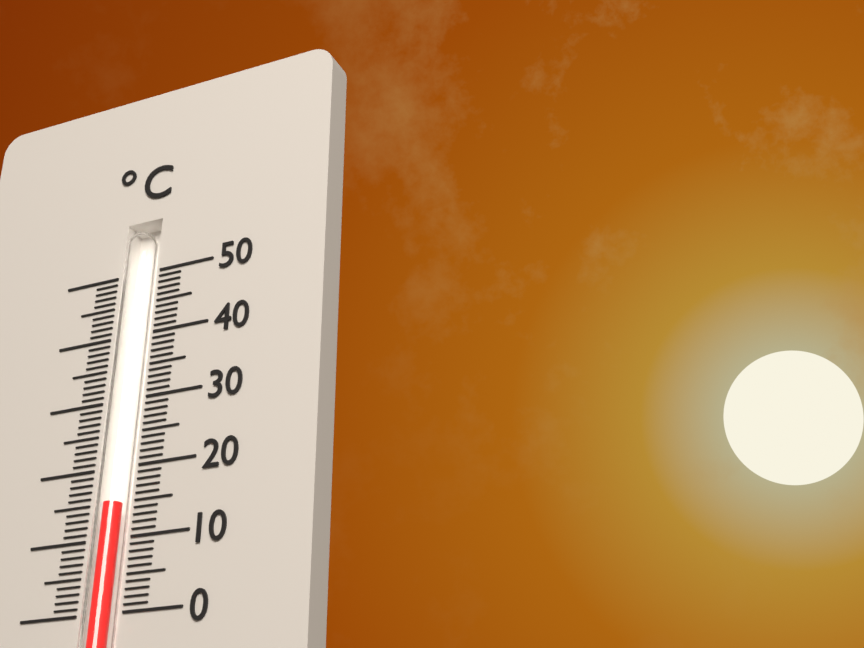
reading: 15 °C
